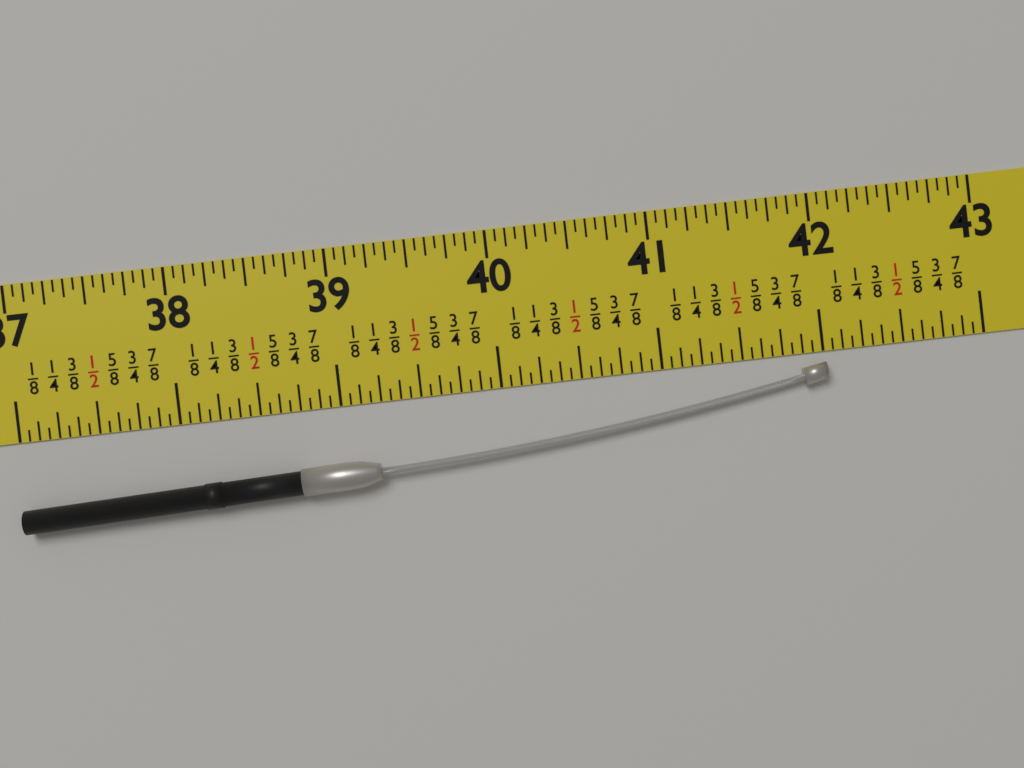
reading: 42.0000 in
